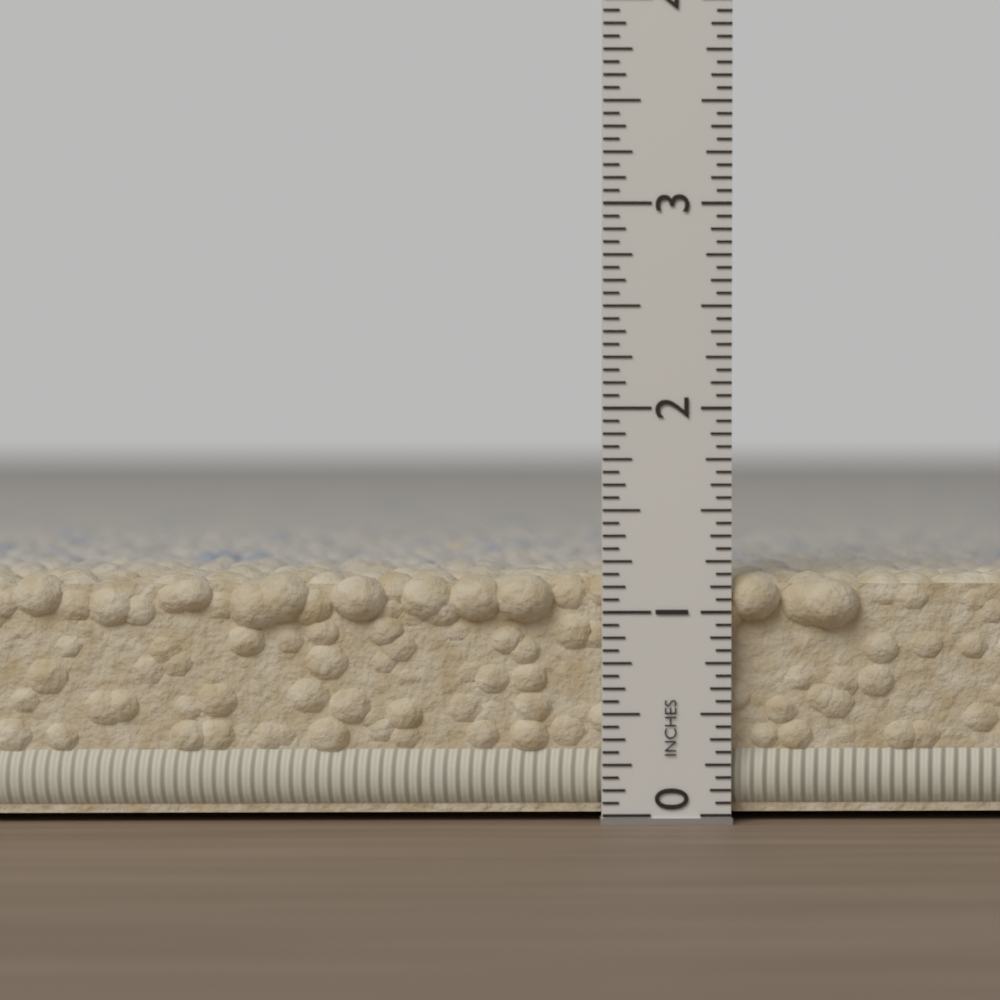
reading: 1.1875 in
